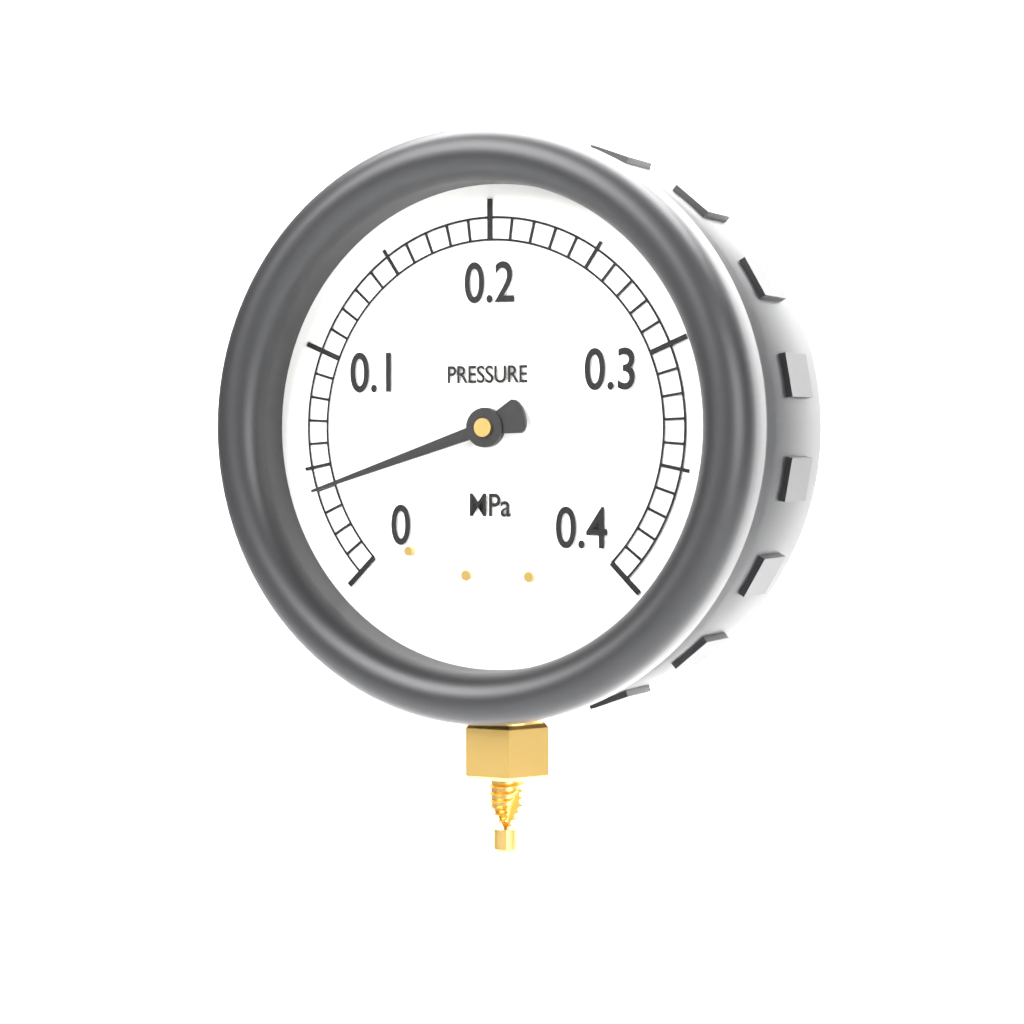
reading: 0.04 MPa
